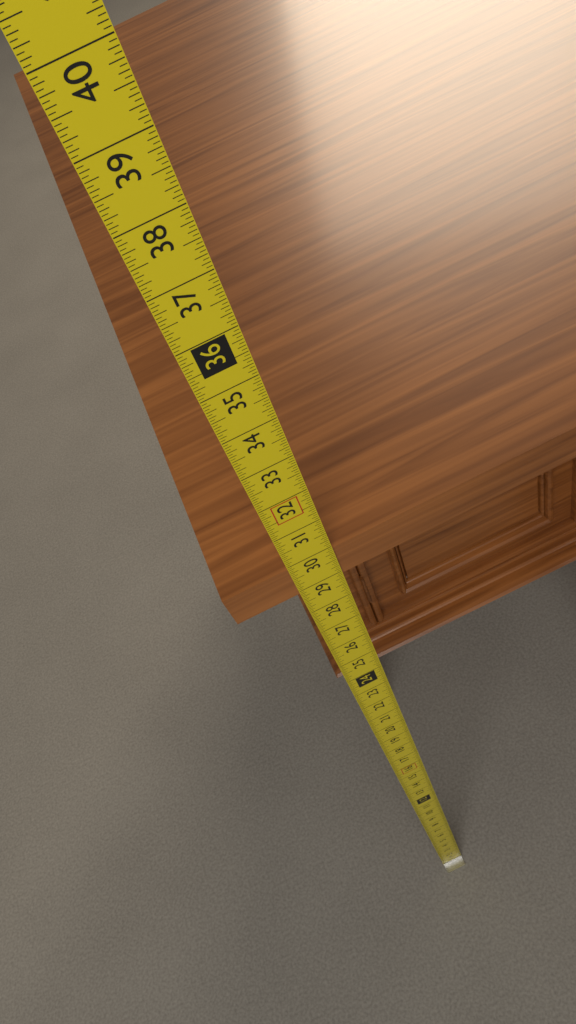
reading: 29.8750 in
